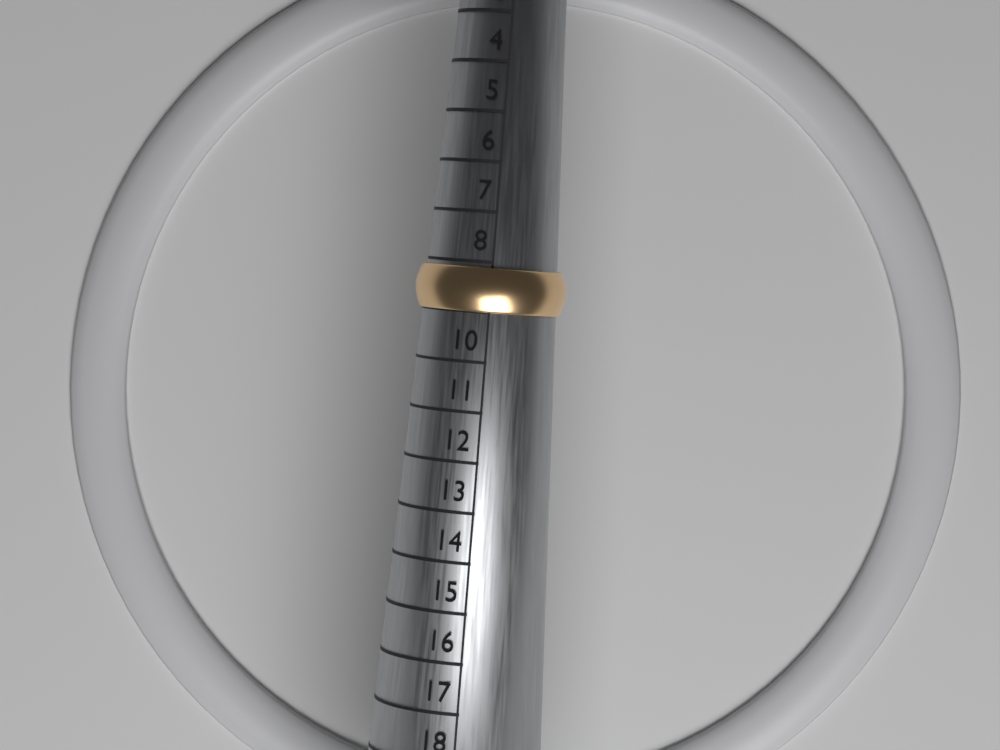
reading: 9 (no unit)
